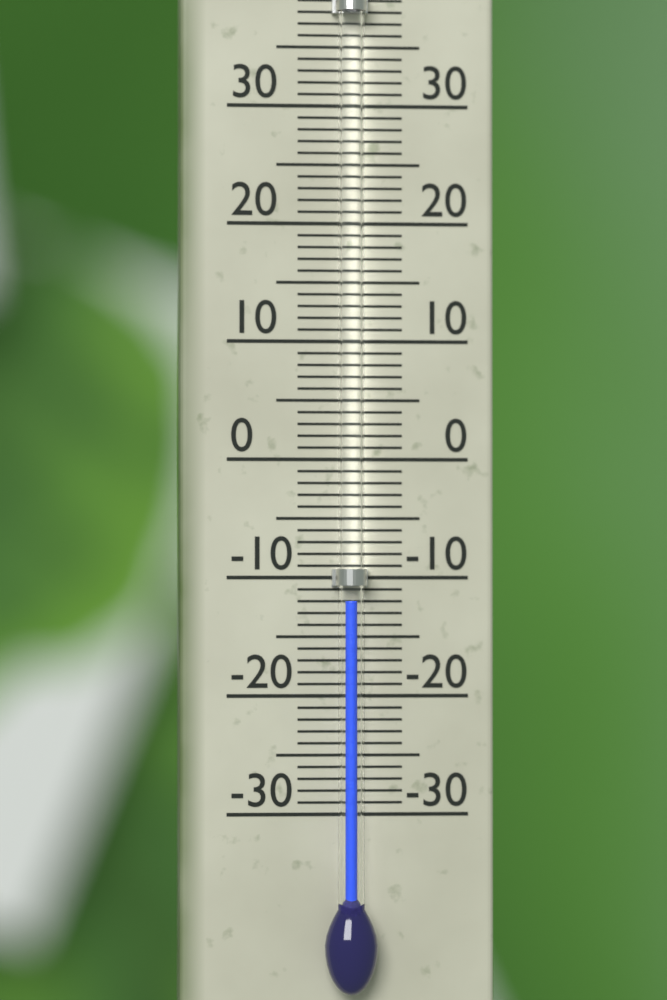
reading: -12 °C
